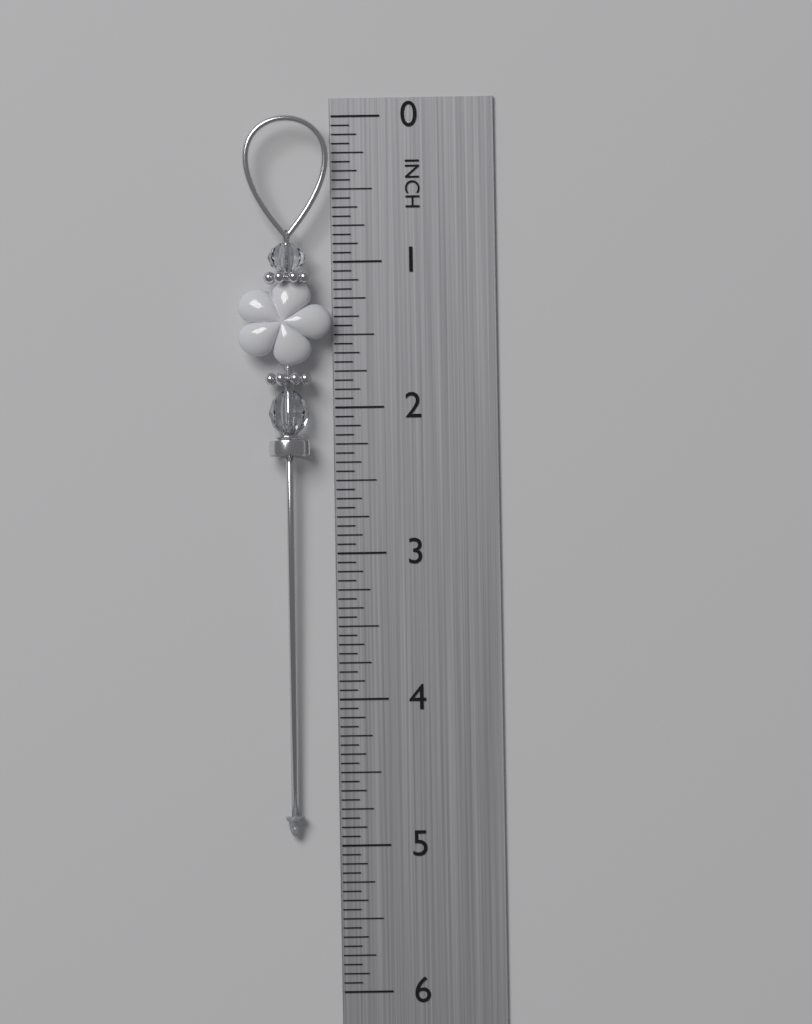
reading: 4.9375 in
